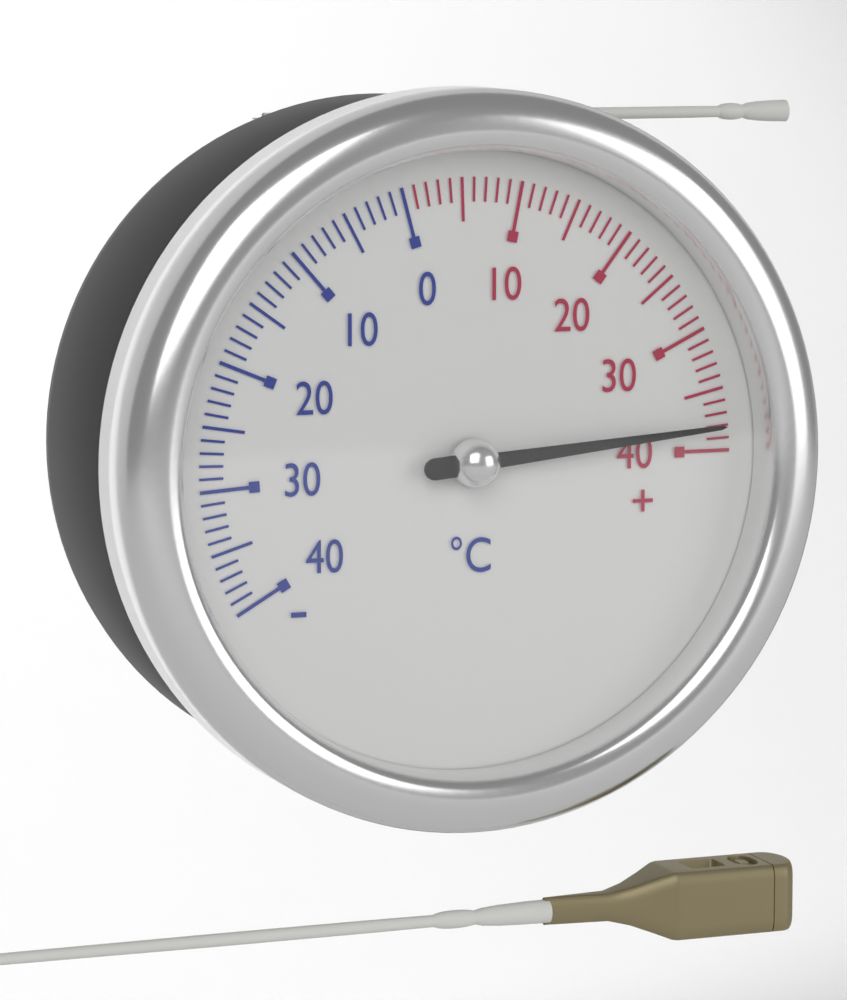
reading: 38 °C
